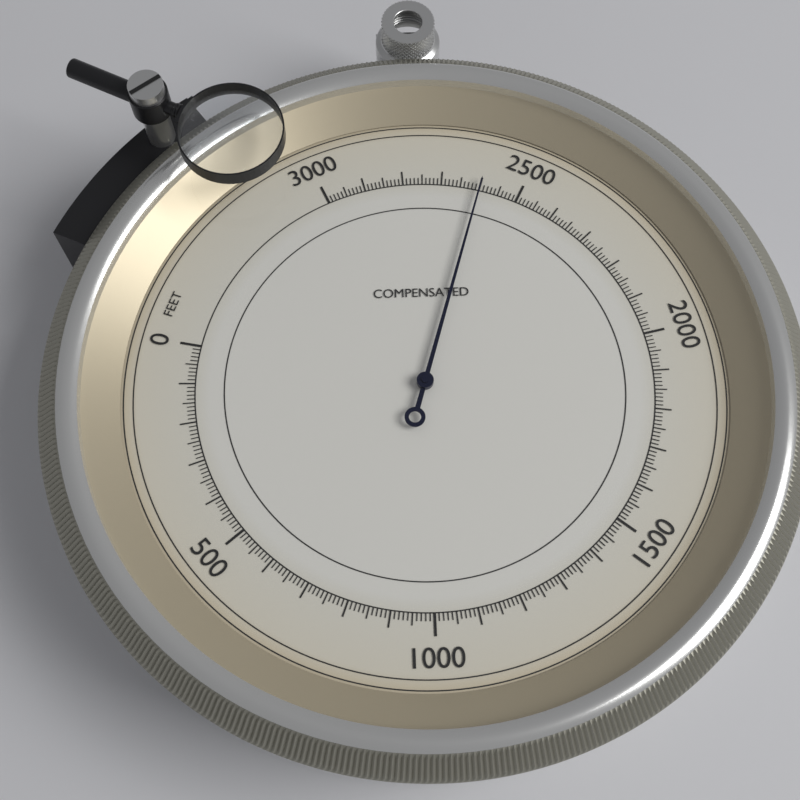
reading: 2600 feet
